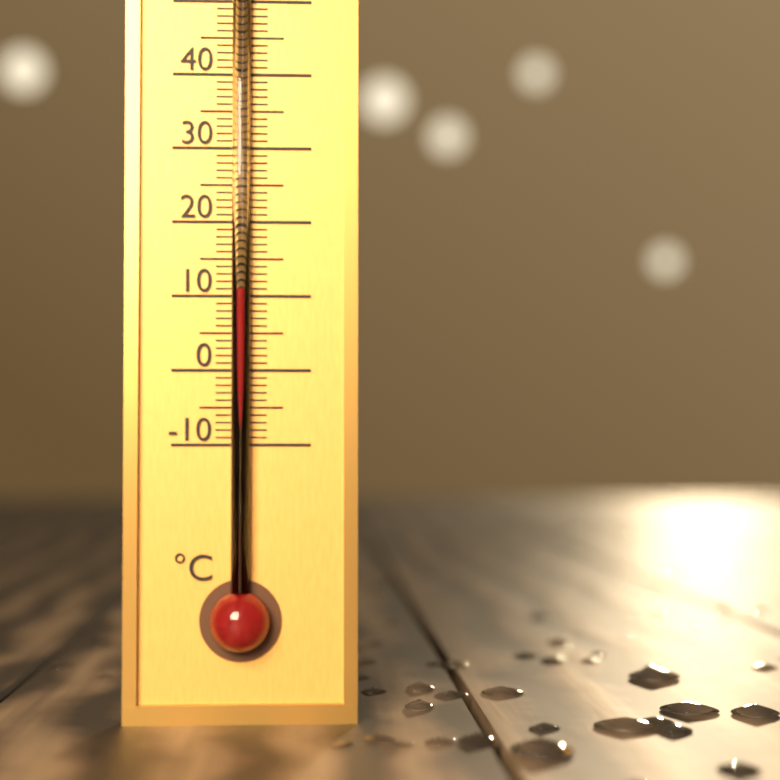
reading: 11 °C
